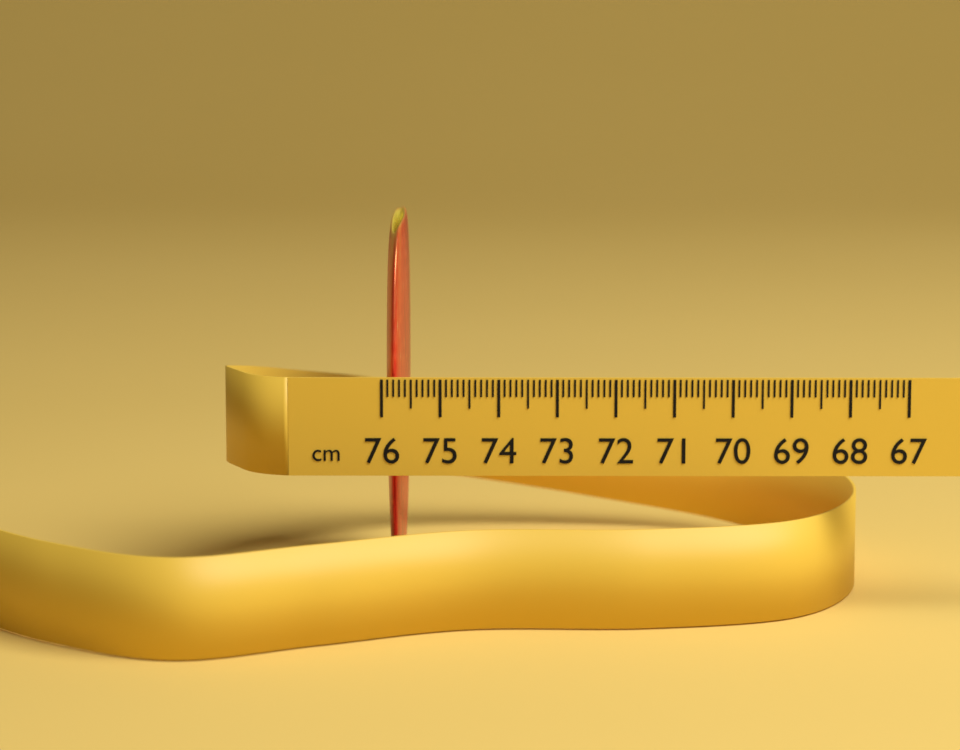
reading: 75.6 cm
